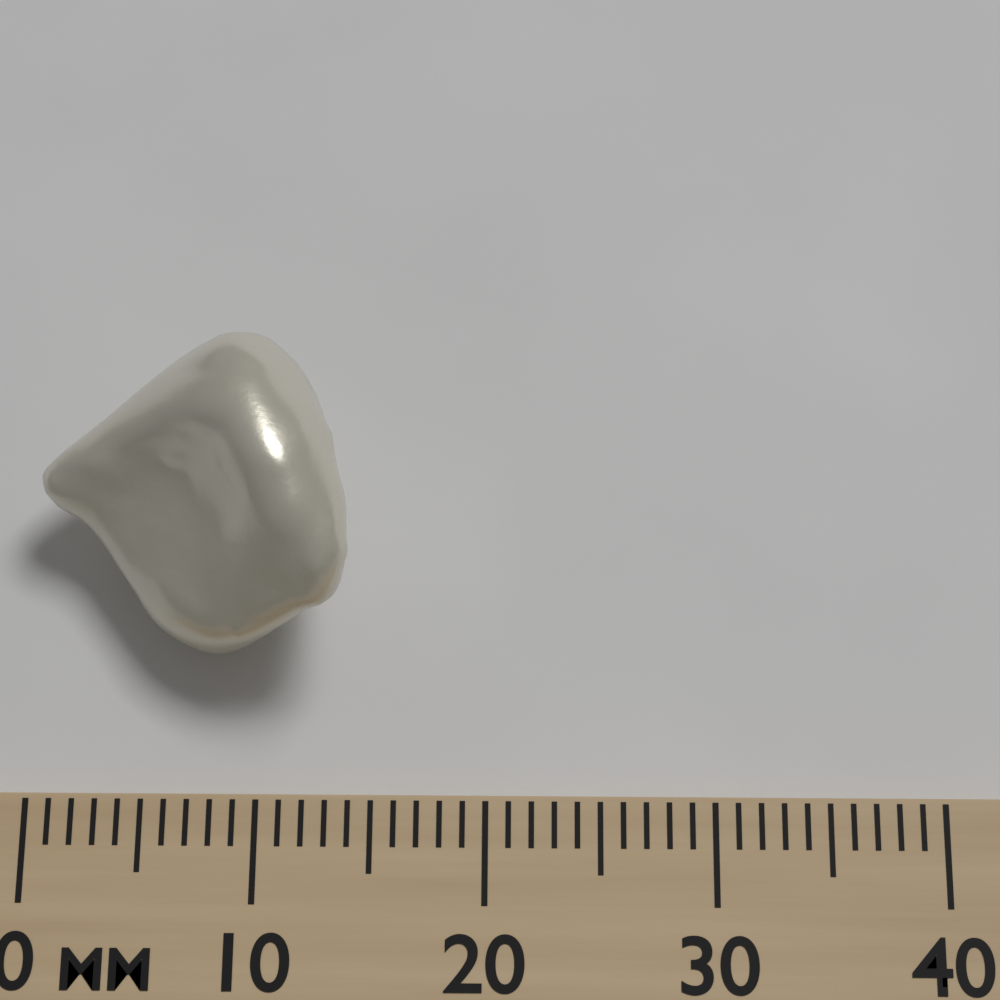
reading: 14 mm
